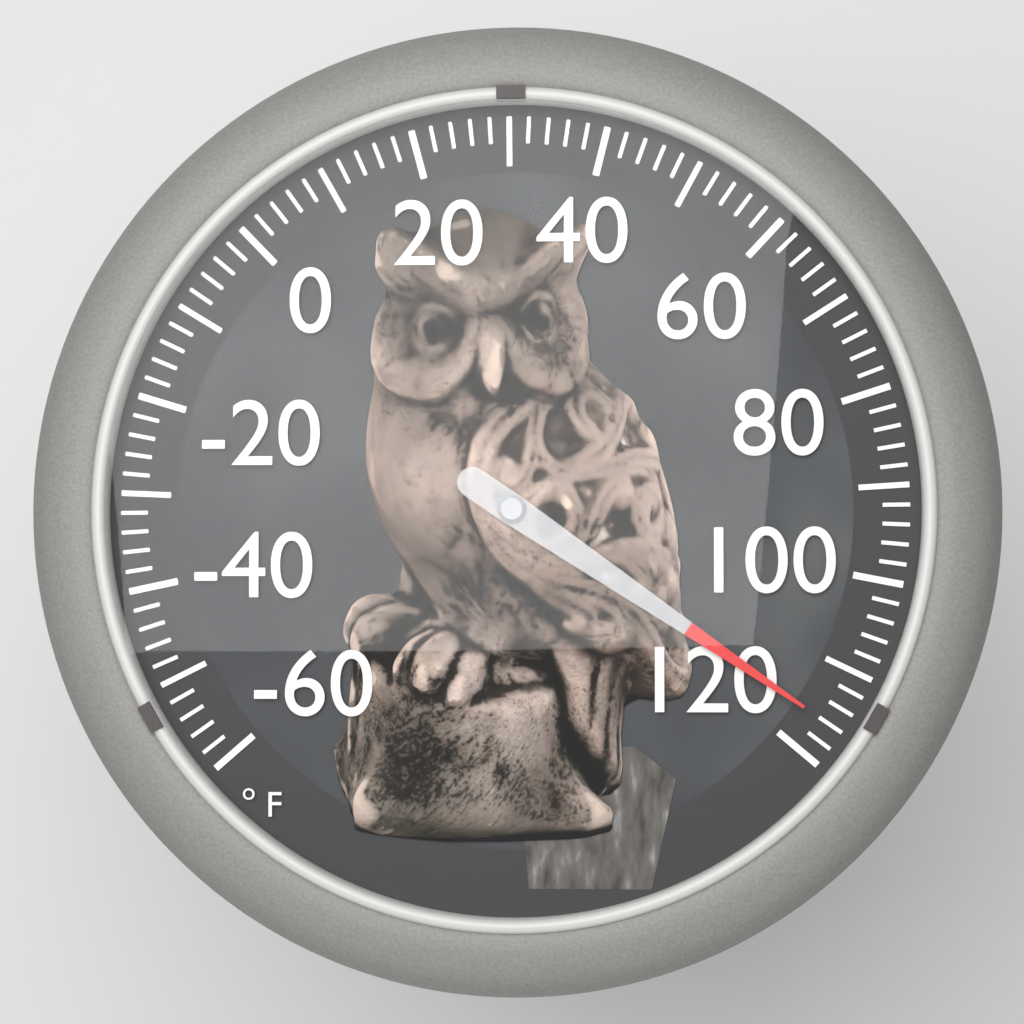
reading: 116 °F
